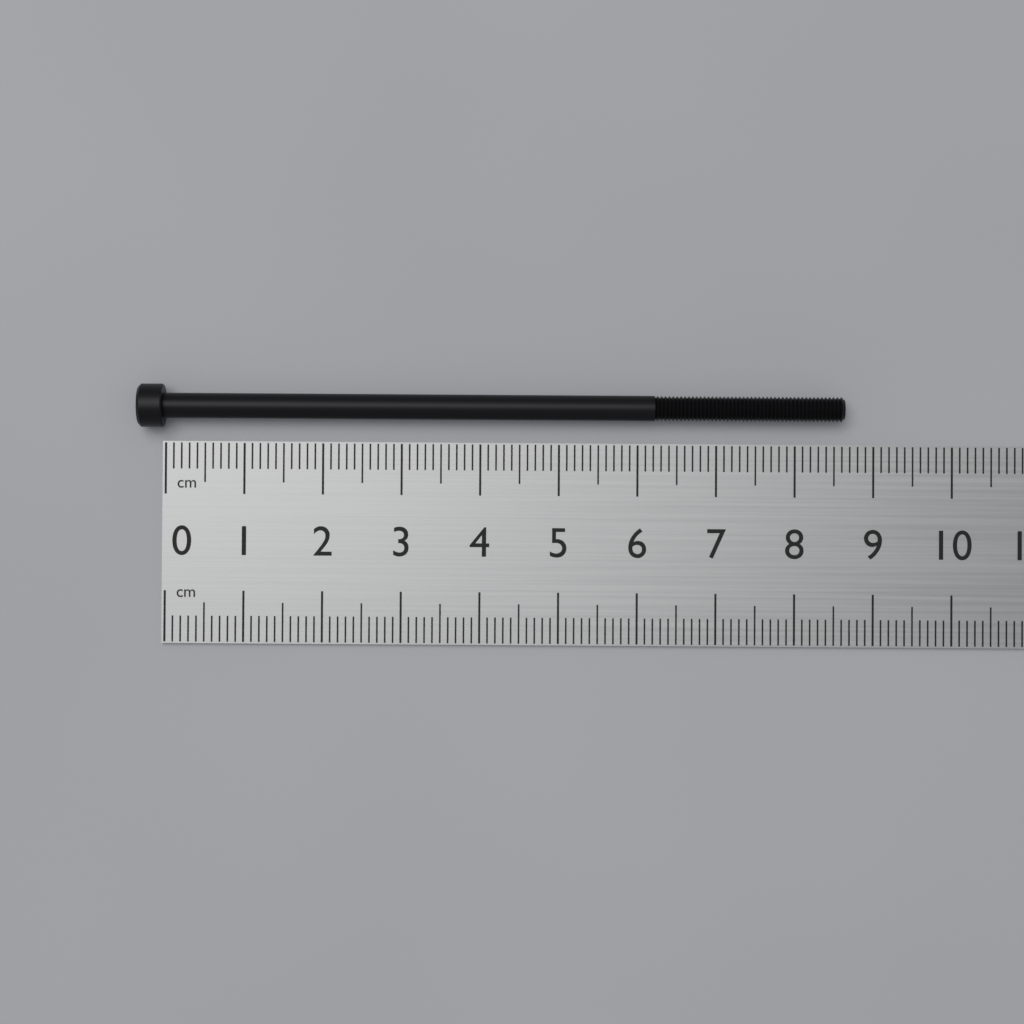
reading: 8.6 cm
